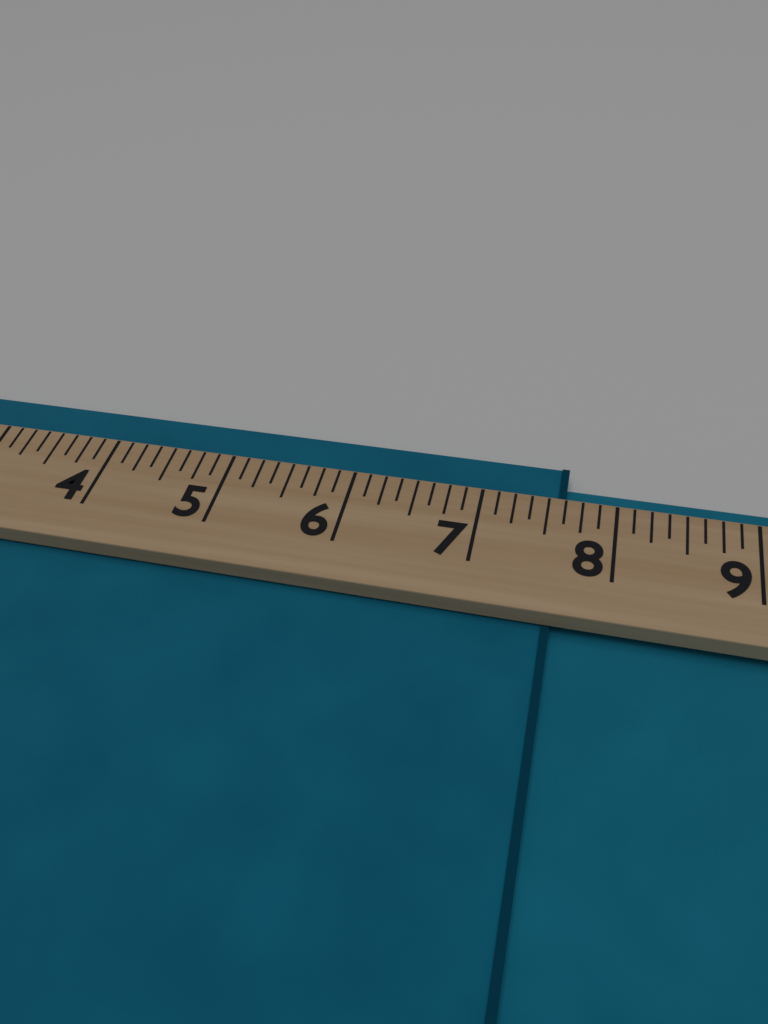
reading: 7.625 (no unit)
